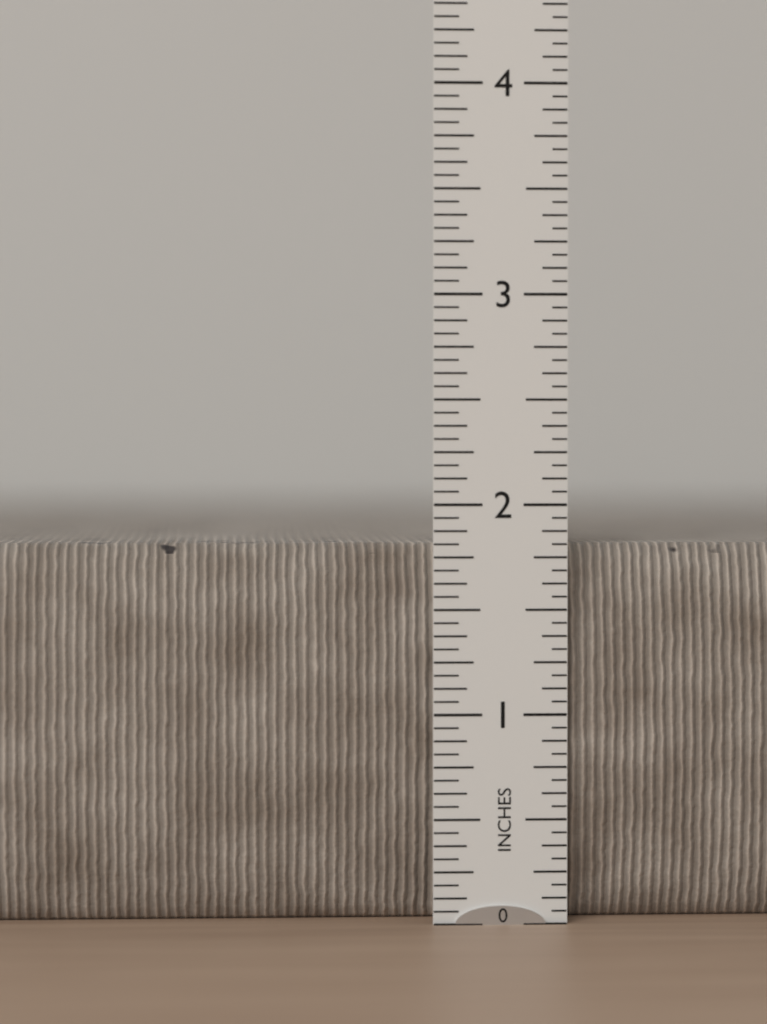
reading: 1.8125 in
